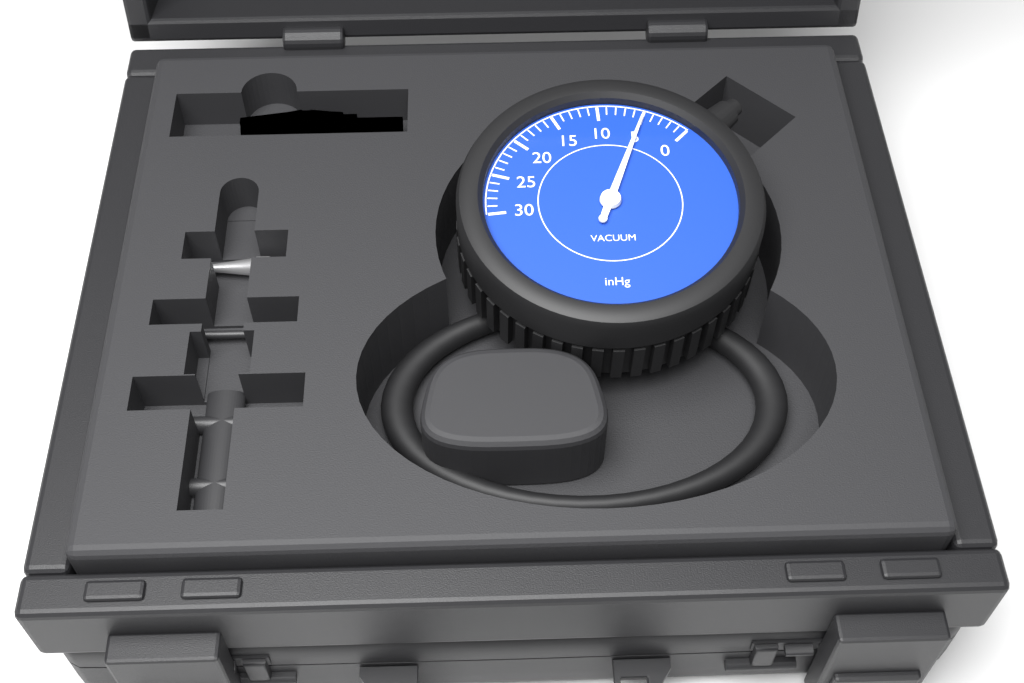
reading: 5 inHg
